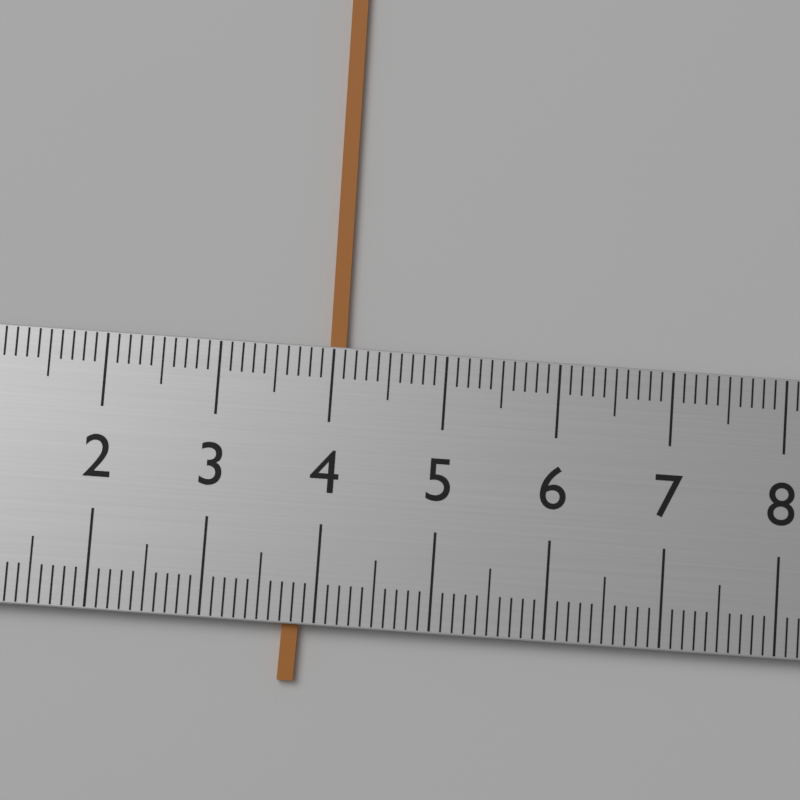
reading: 4.1 (no unit)
